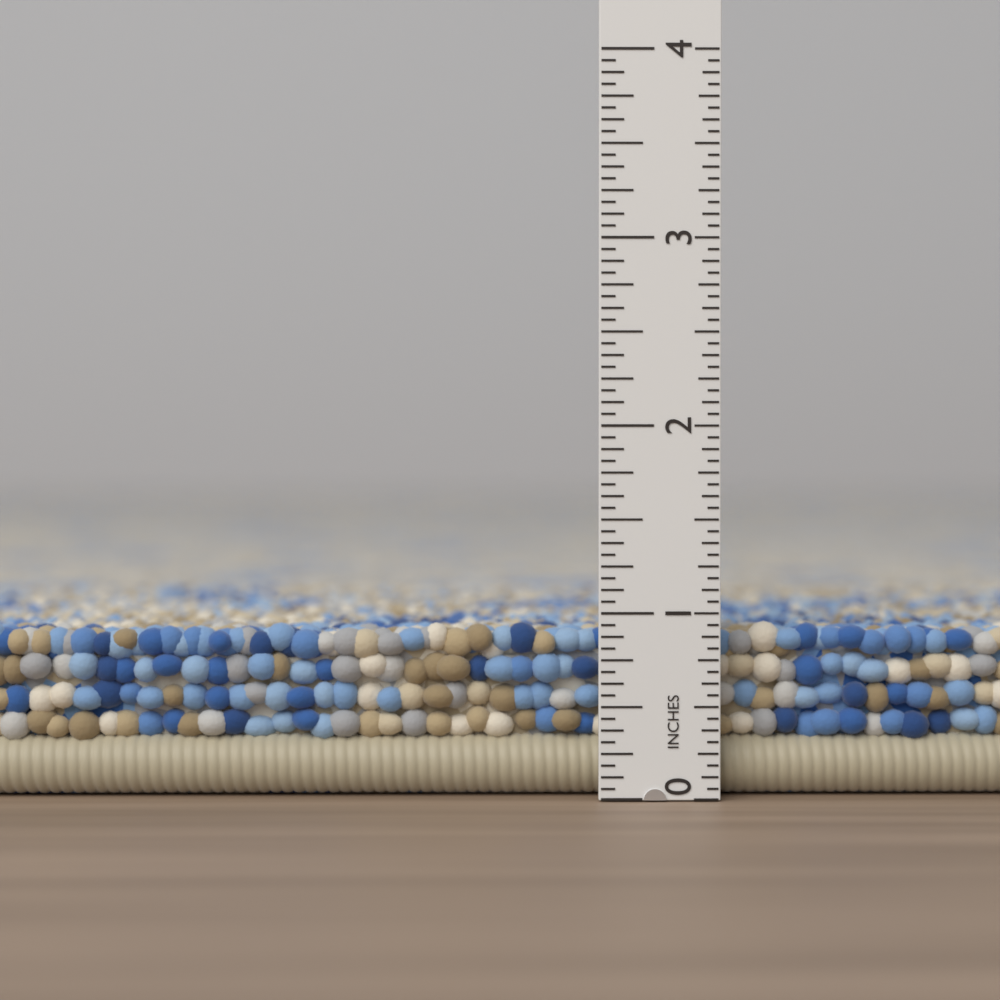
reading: 0.9375 in
